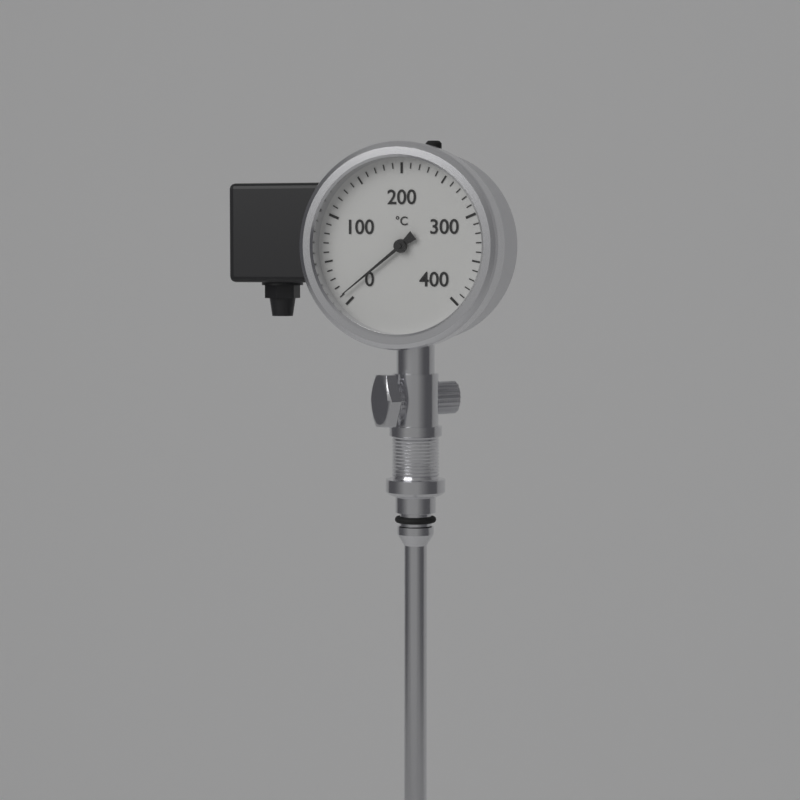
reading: 10 °C
